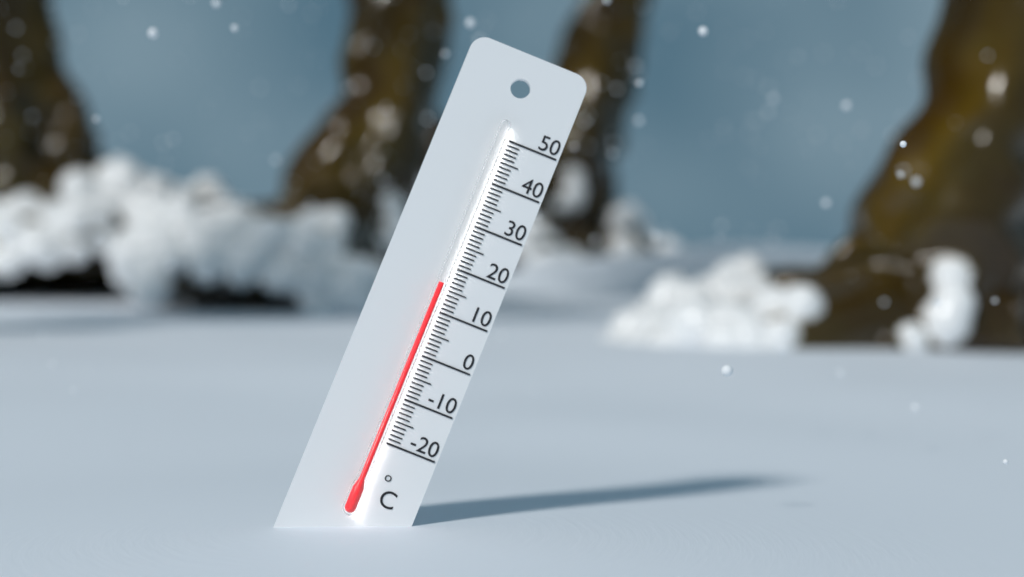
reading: 16 °C
